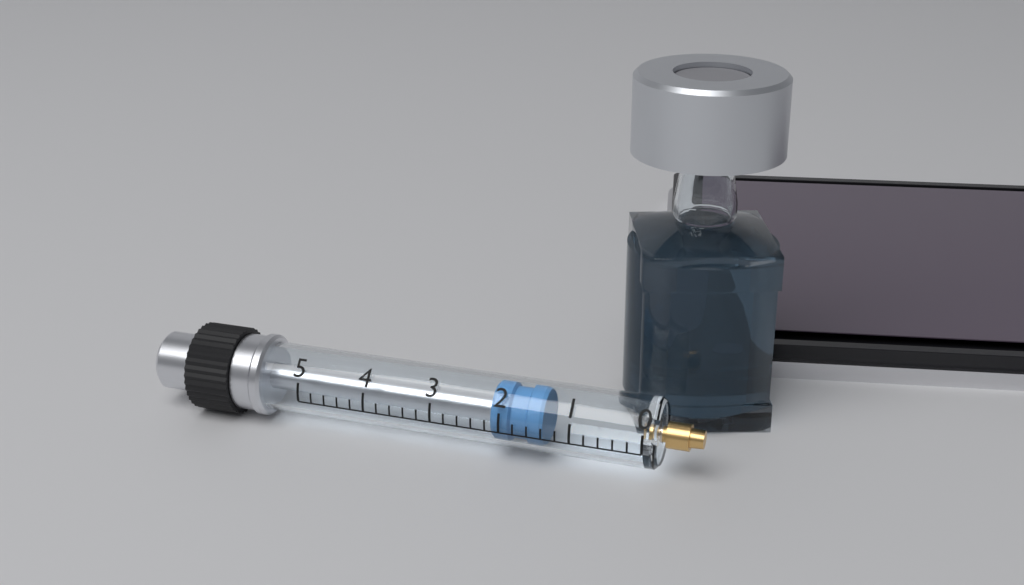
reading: 1.4 (no unit)
